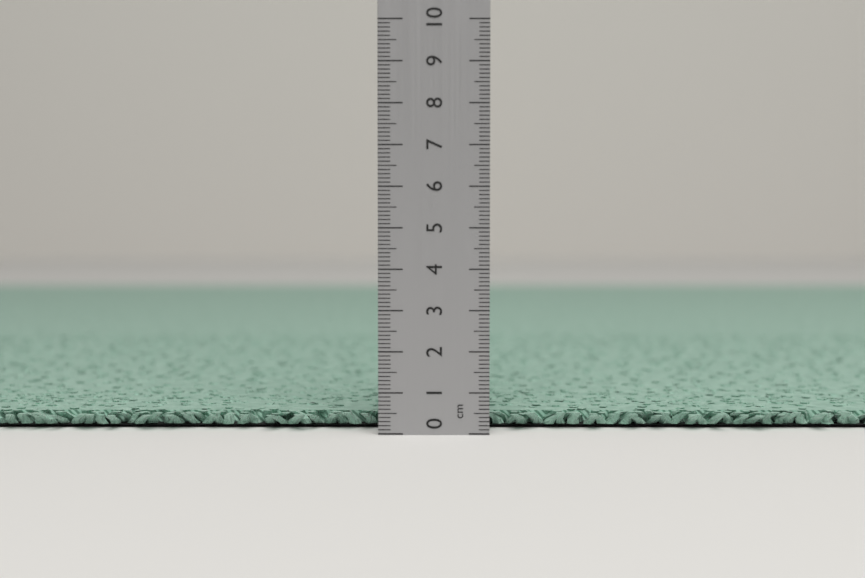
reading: 0.4 cm
